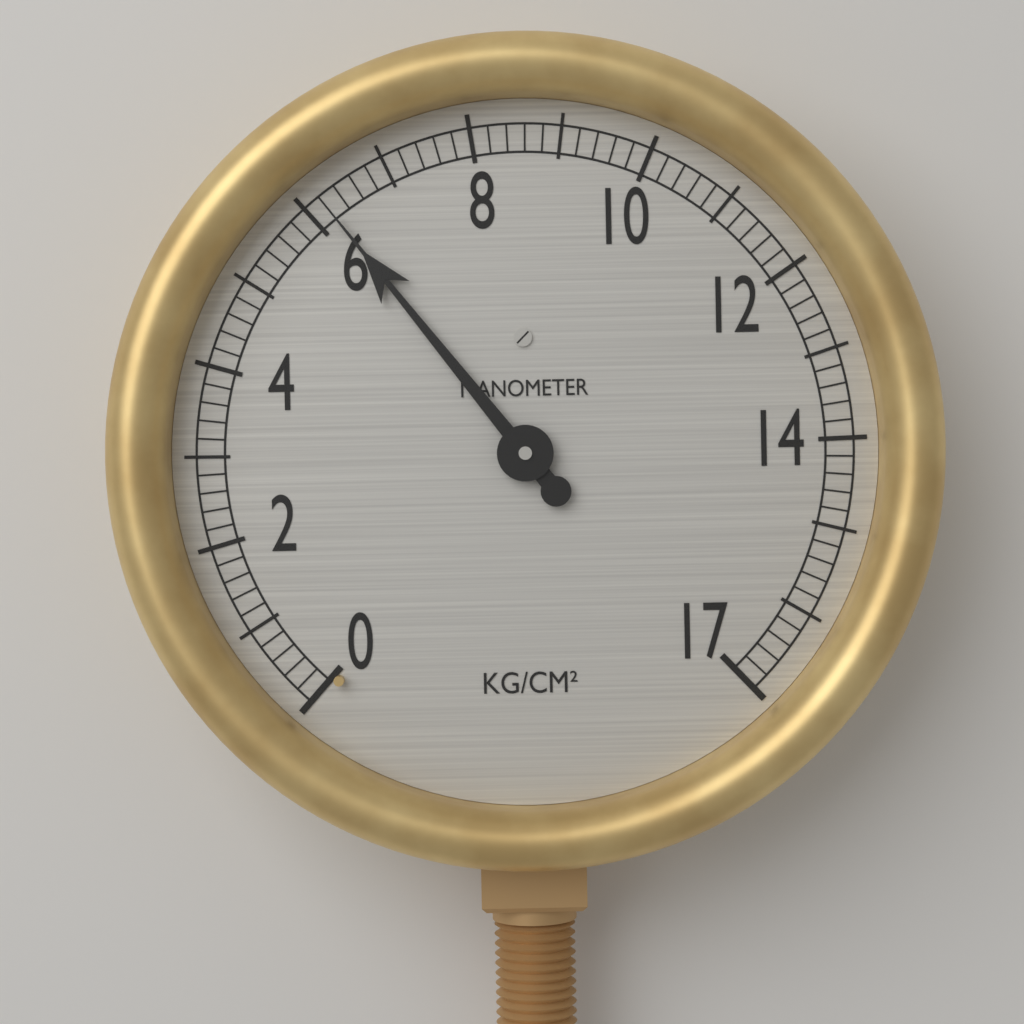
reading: 6.2 kg/cm²
